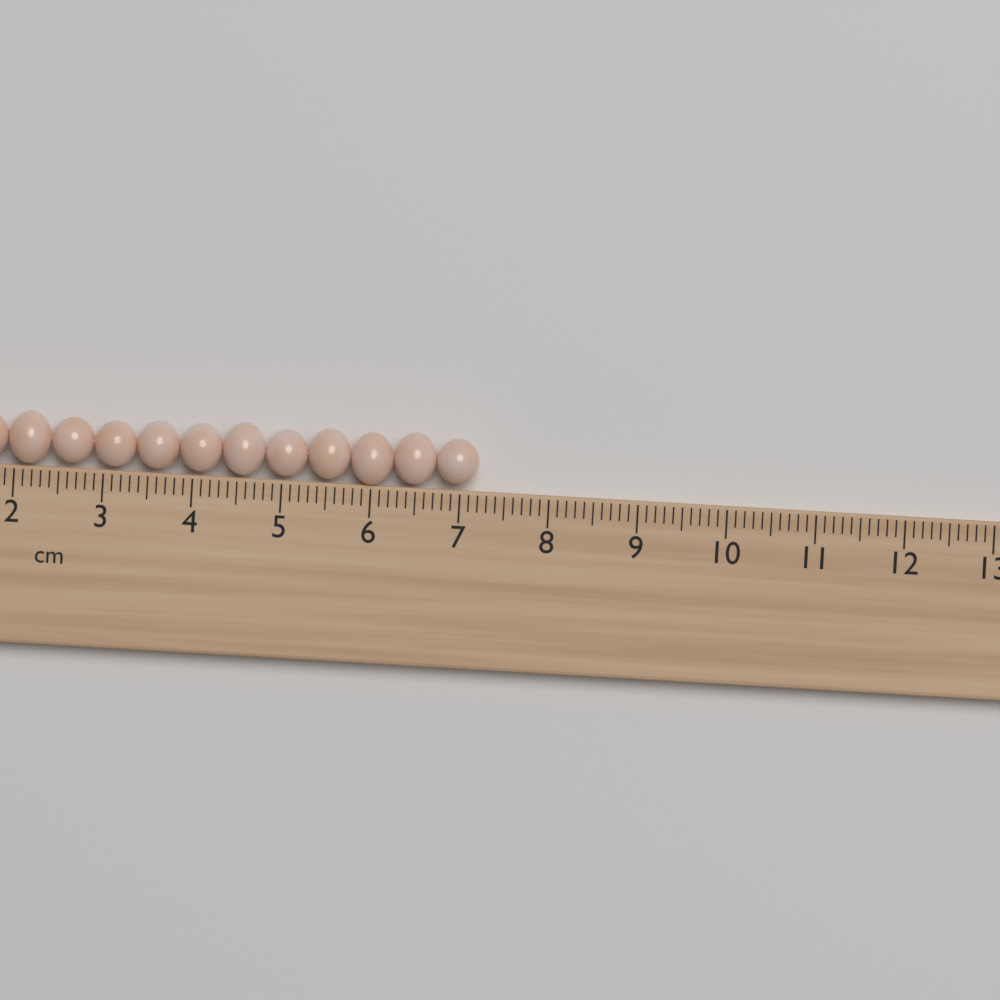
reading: 7.2 cm
